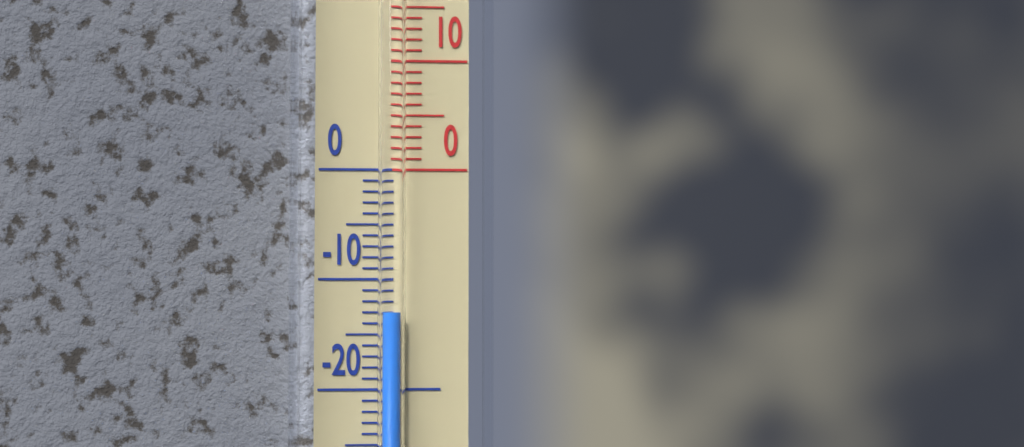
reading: -13 °C
